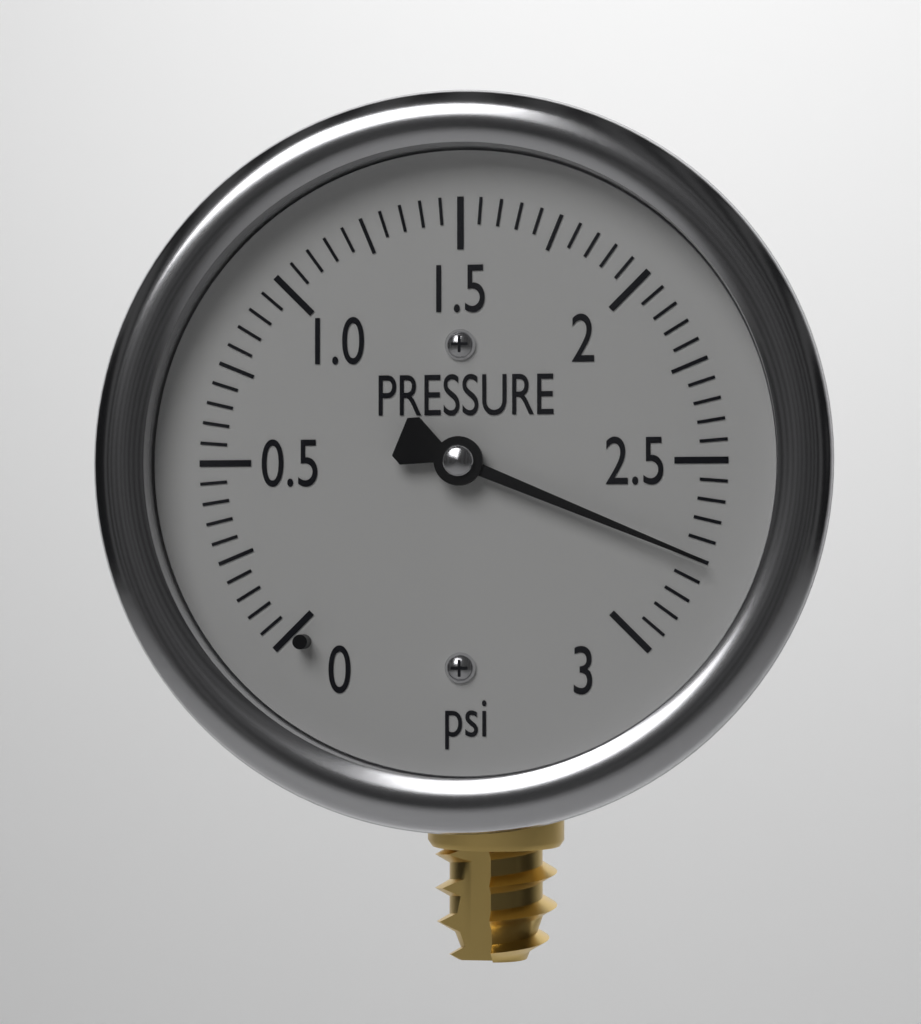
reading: 2.75 psi
